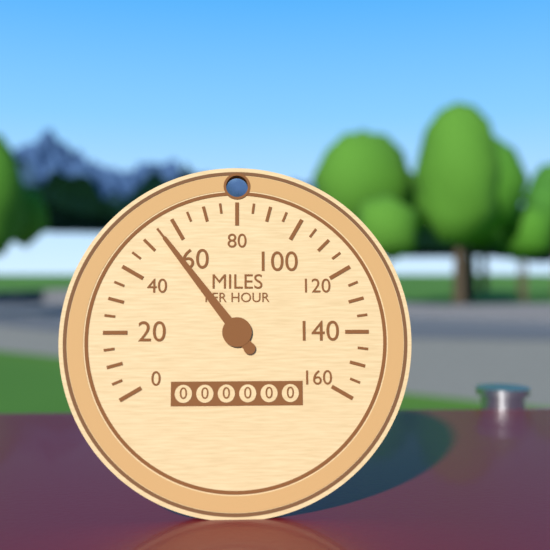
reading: 55 mph
